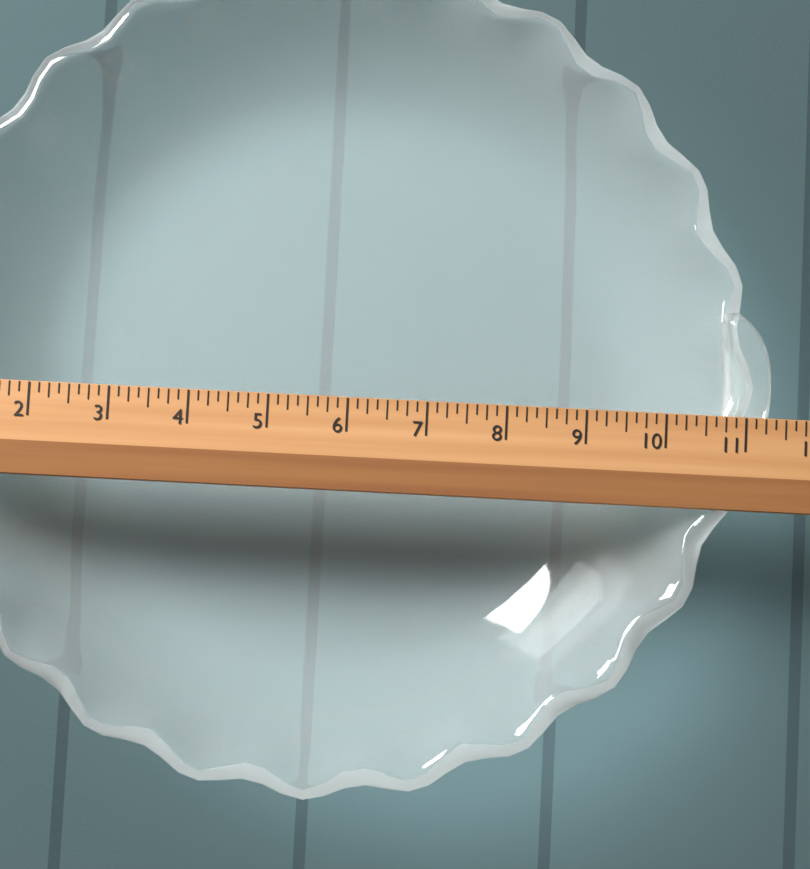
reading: 11.375 (no unit)
